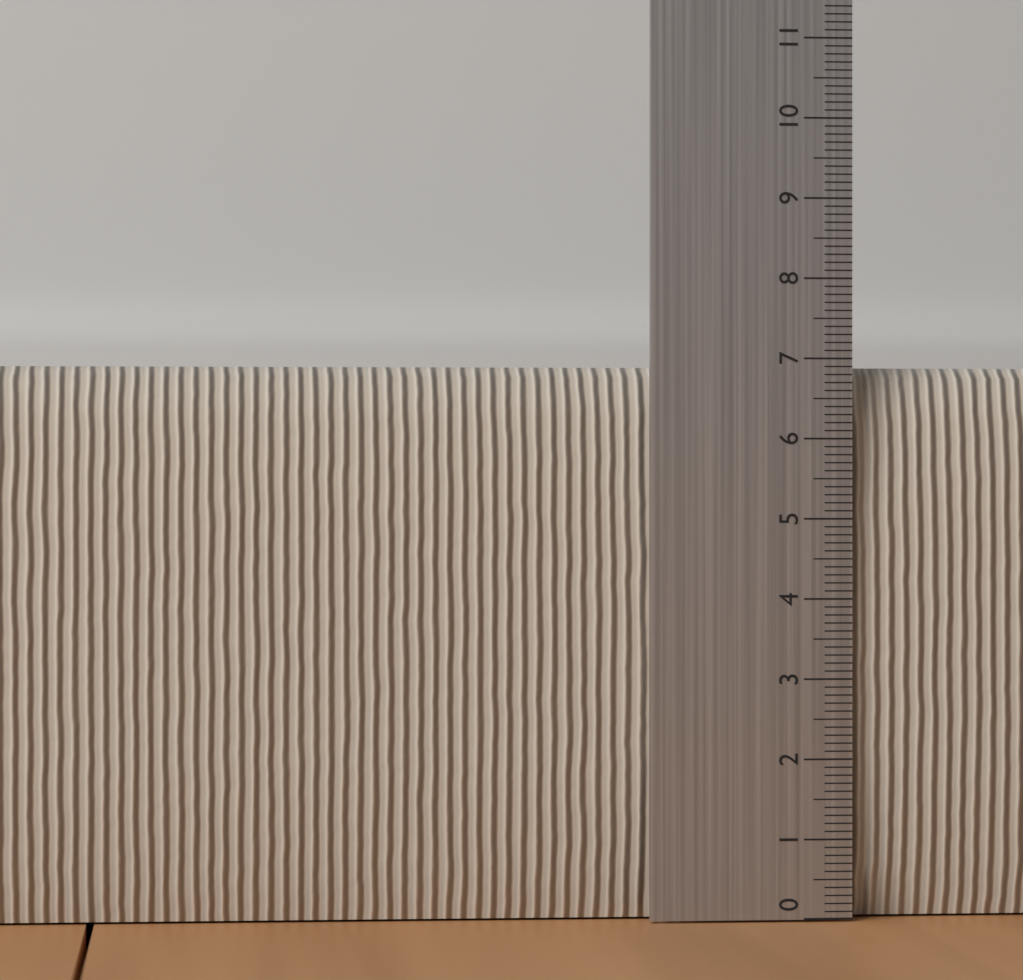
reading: 6.9 (no unit)
